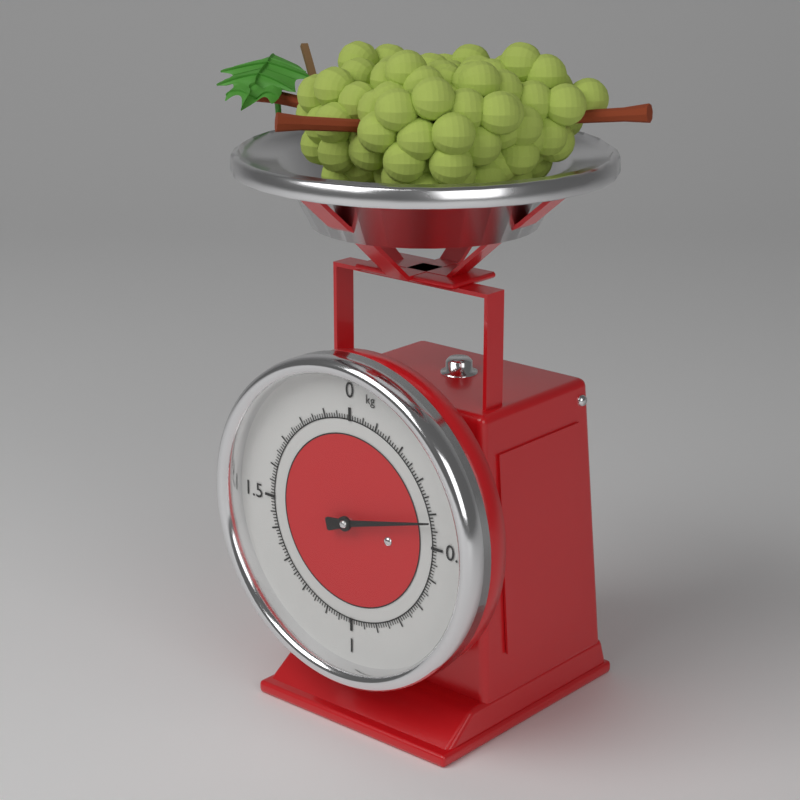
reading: 0.42 kg
